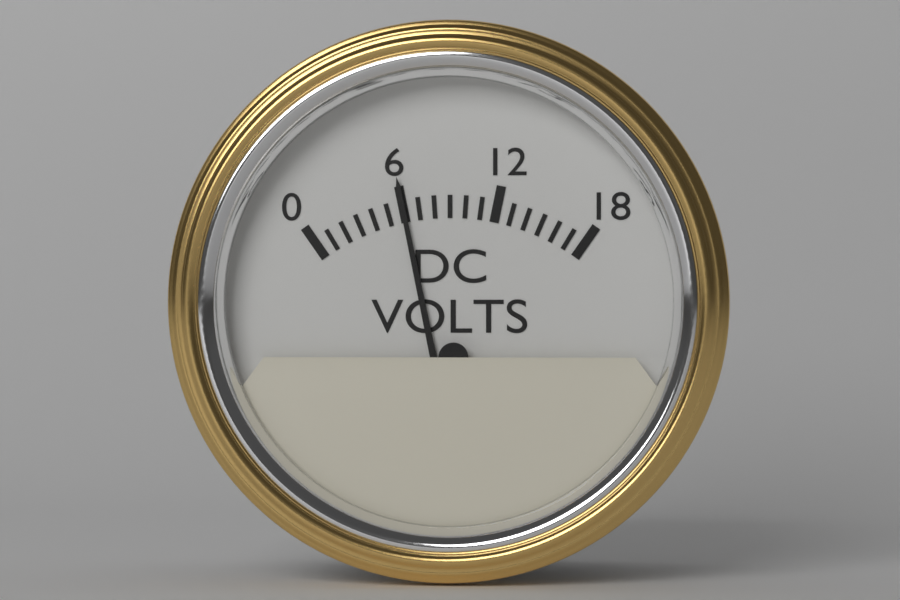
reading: 6 V
